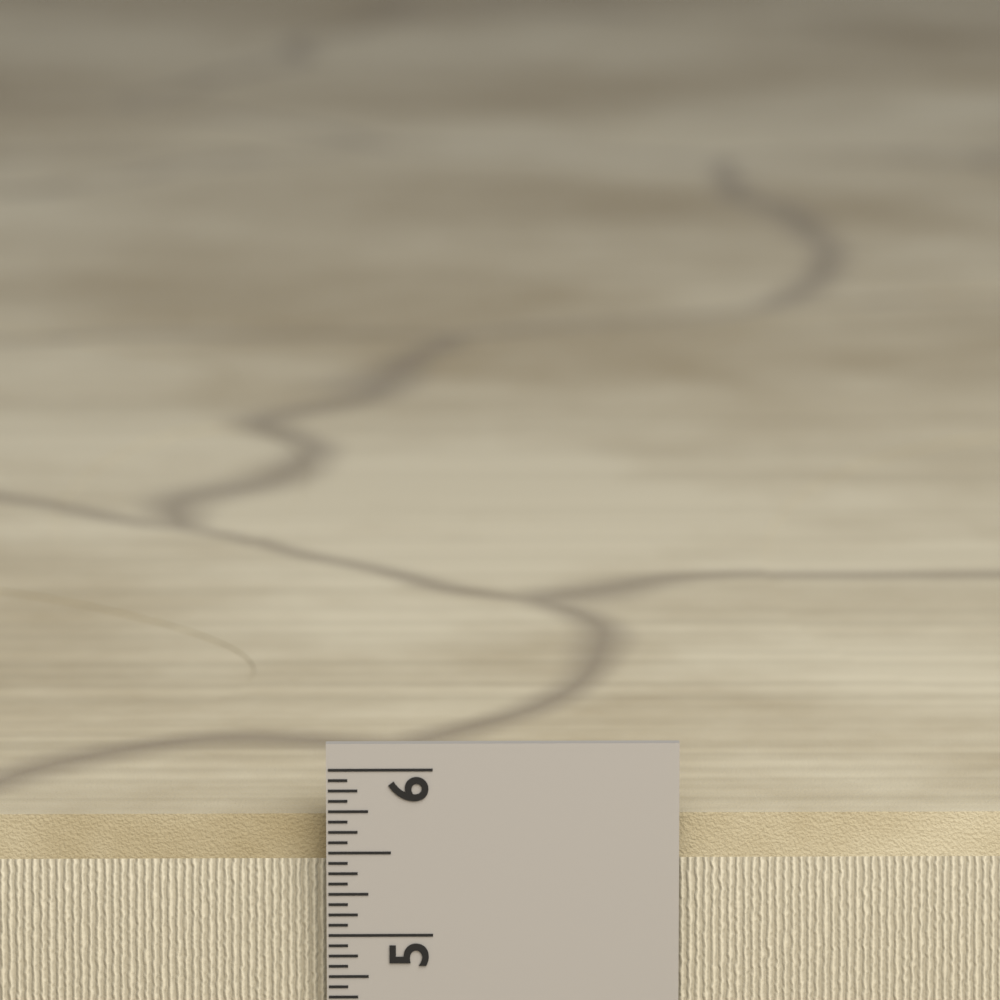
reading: 5.6875 in
